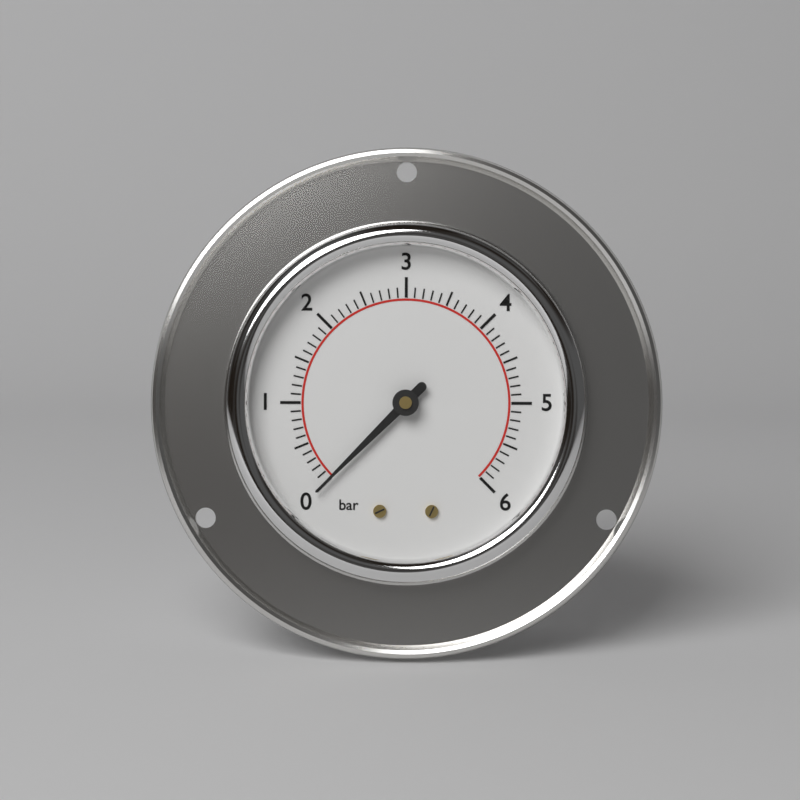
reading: 0.0 bar
